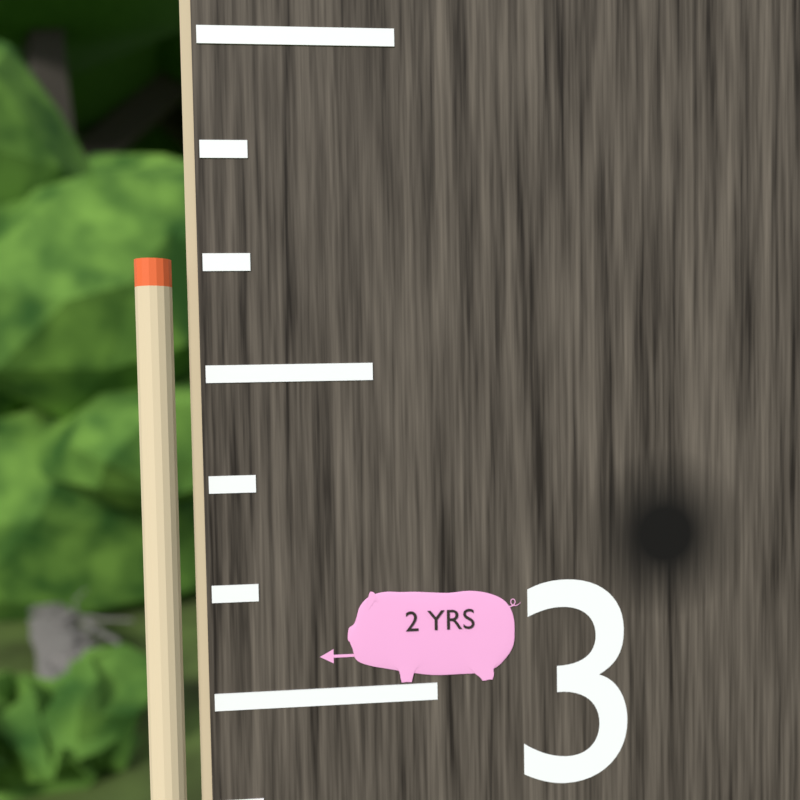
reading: 3.333333 (no unit)
